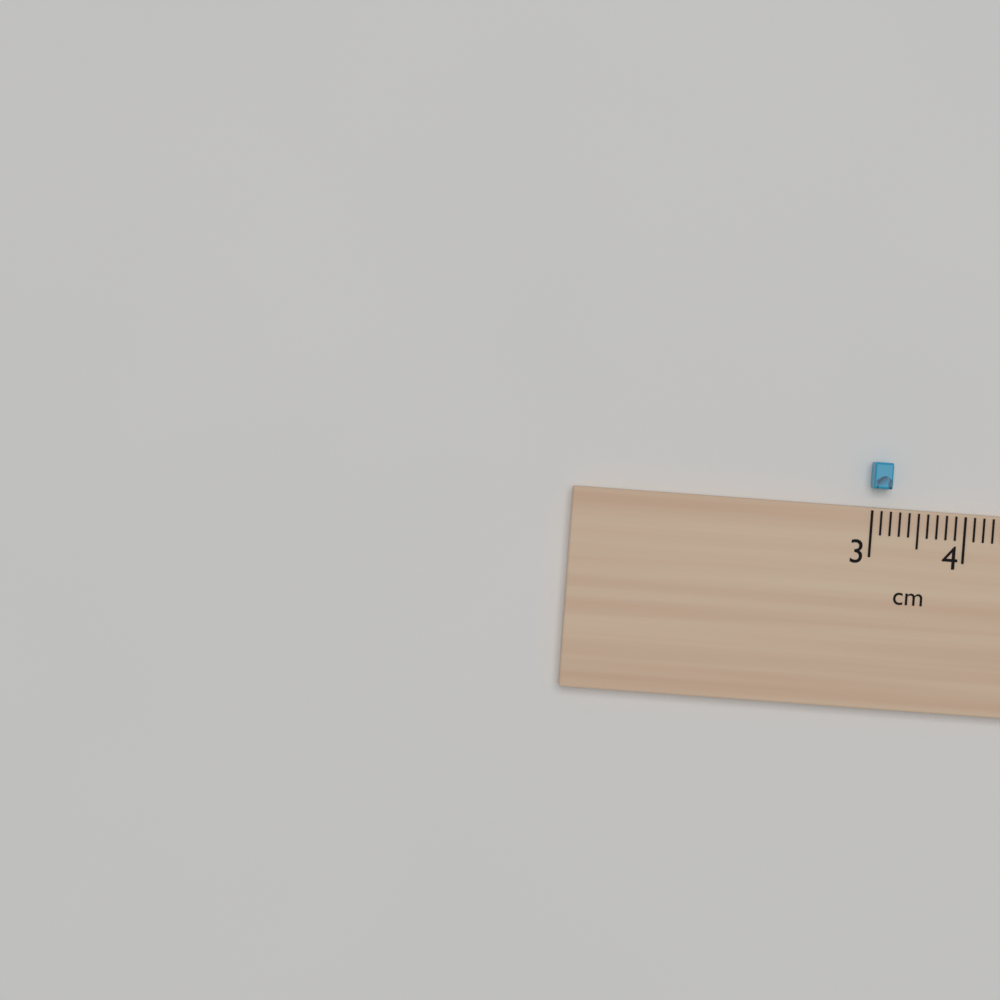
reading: 3.2 cm
